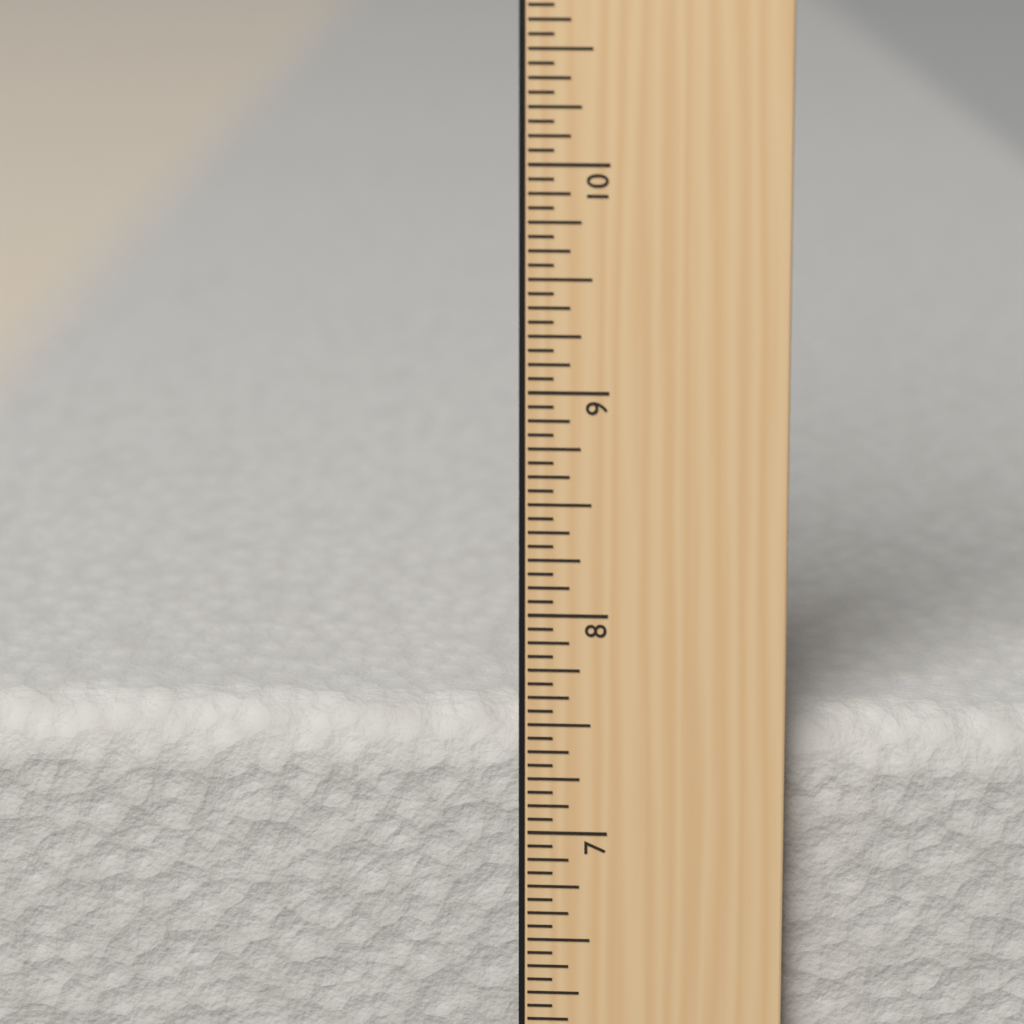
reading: 7.5000 in
